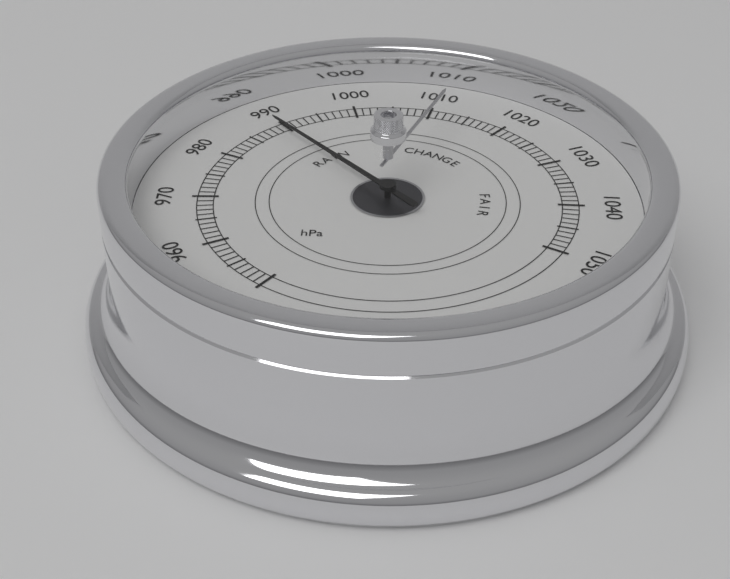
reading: 989 hPa
